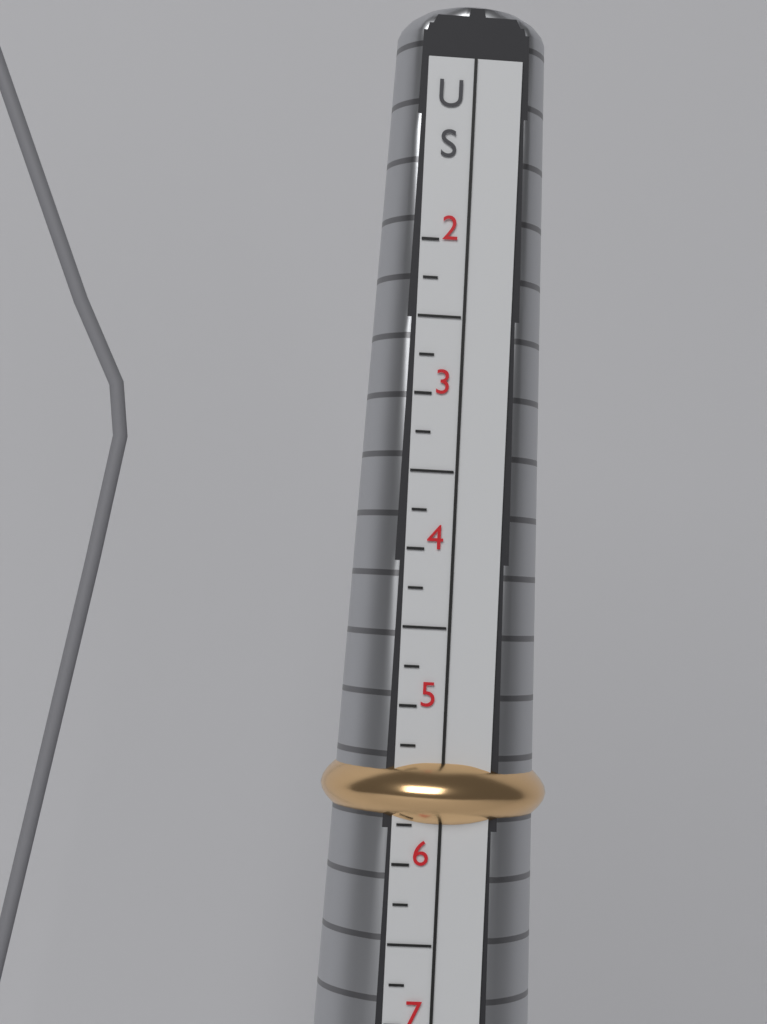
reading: 5.75 US
